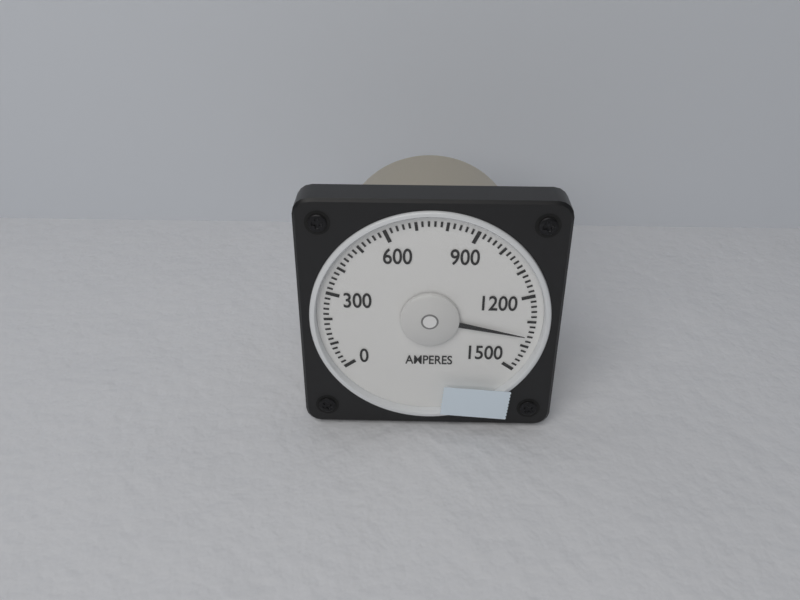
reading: 1360 A
